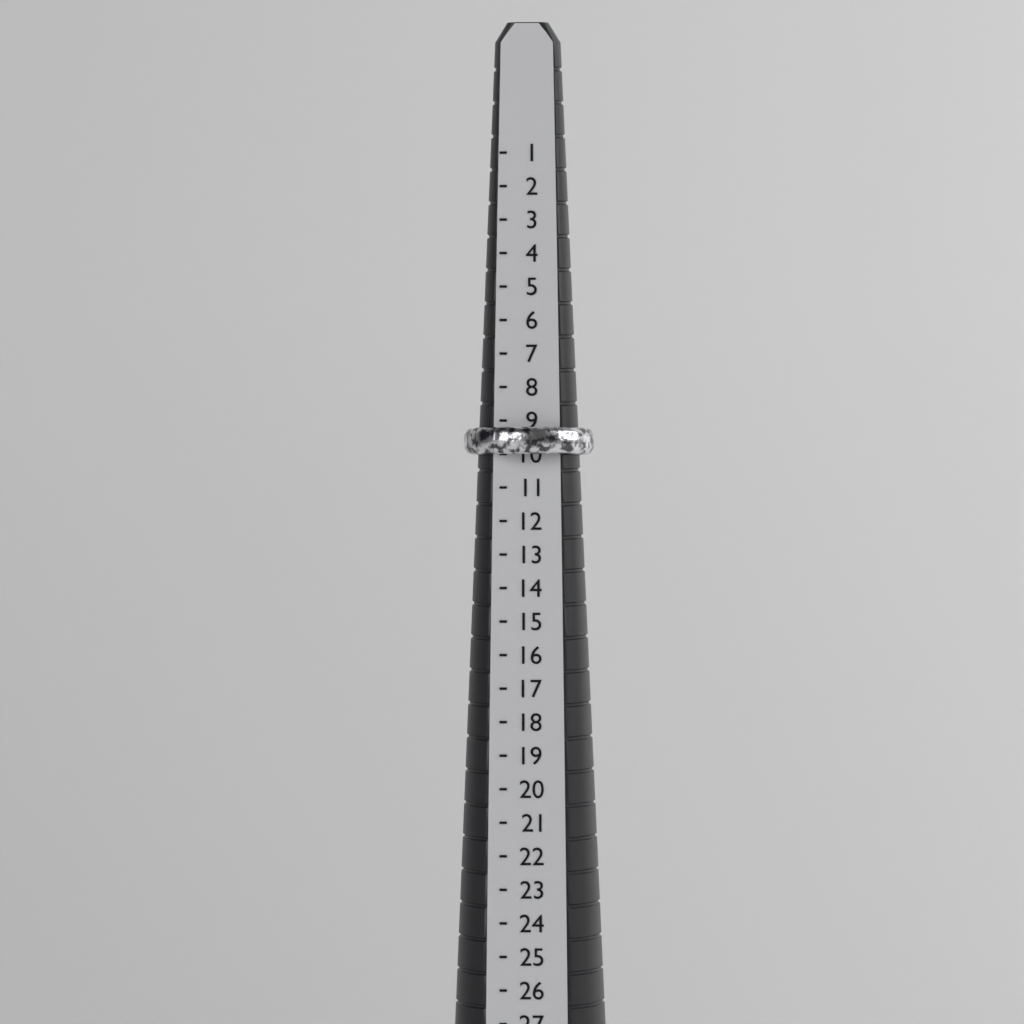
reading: 10 (no unit)
